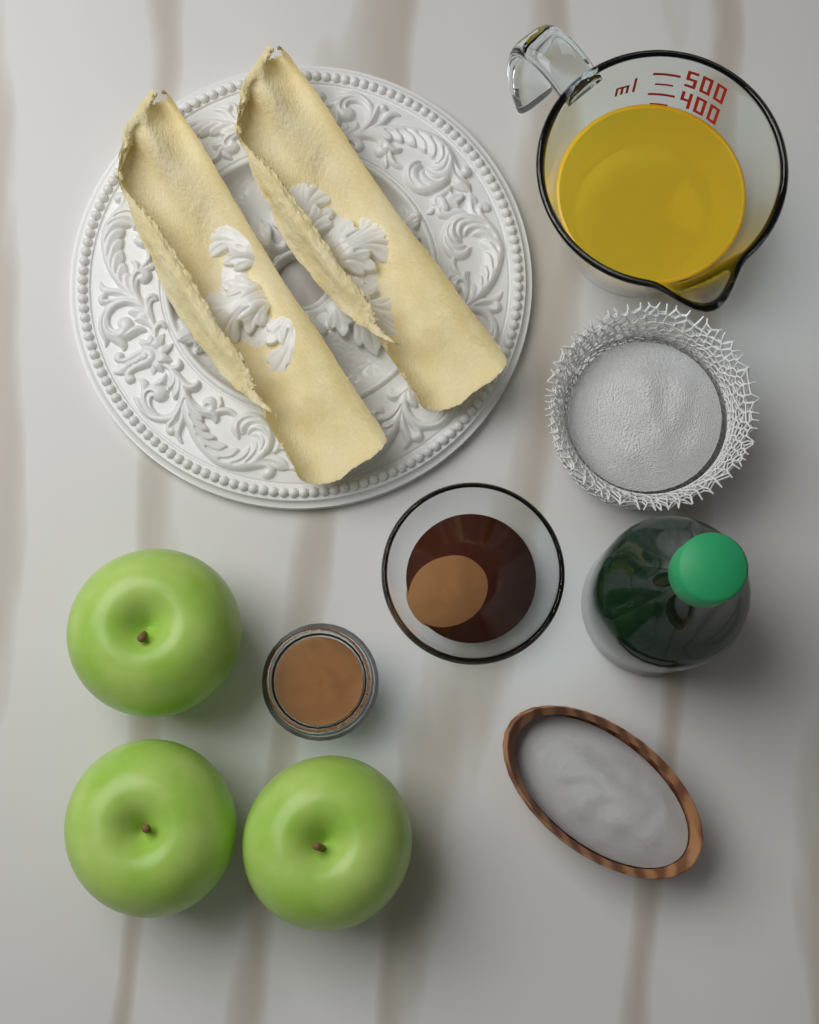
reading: 350 ml
